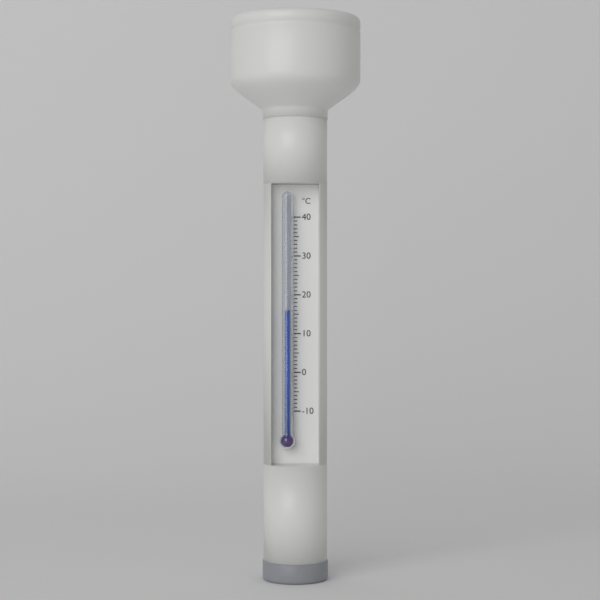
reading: 16 °C
